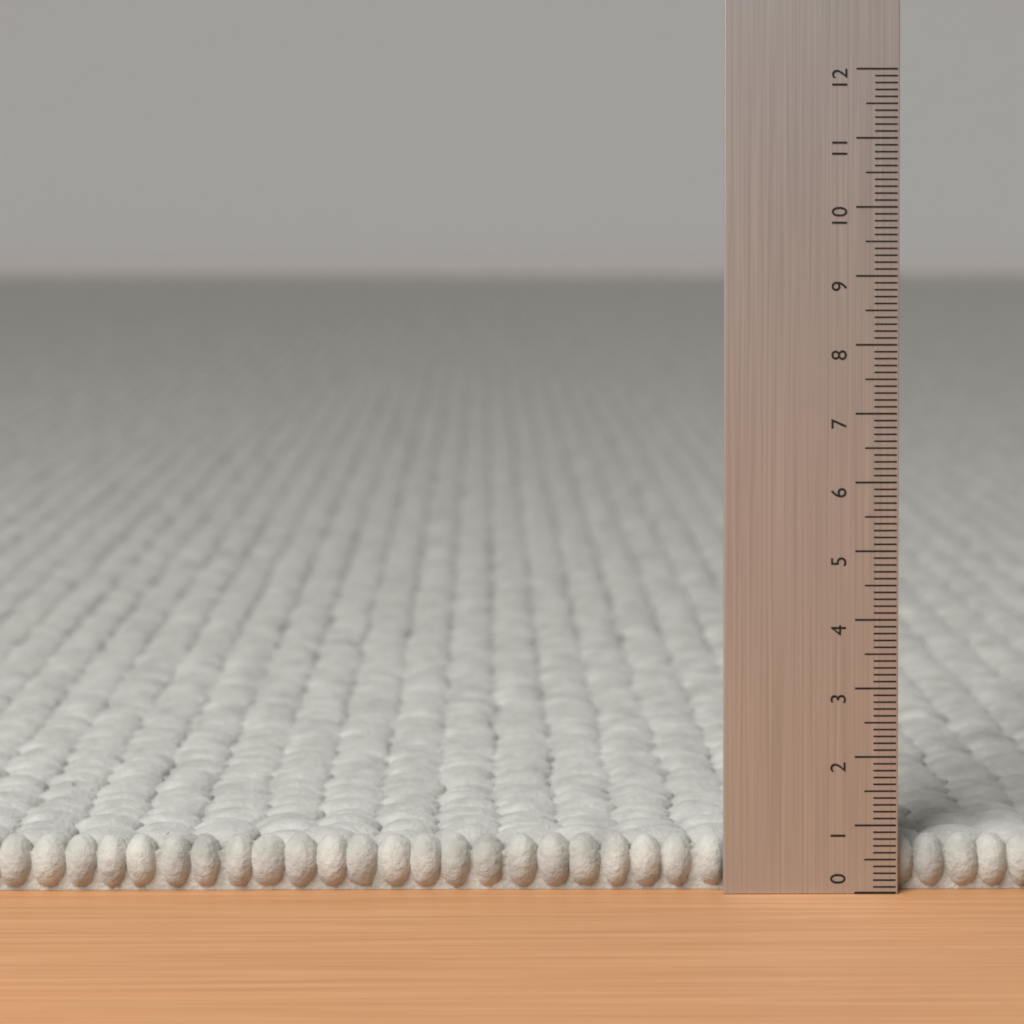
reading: 0.8 (no unit)
